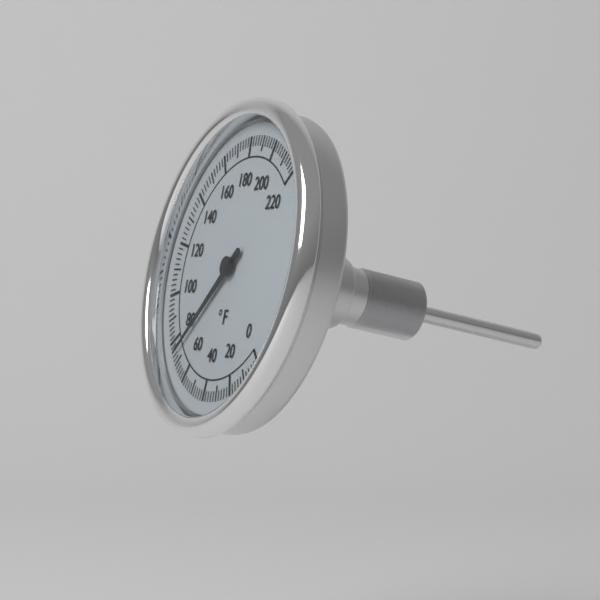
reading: 74 °F
